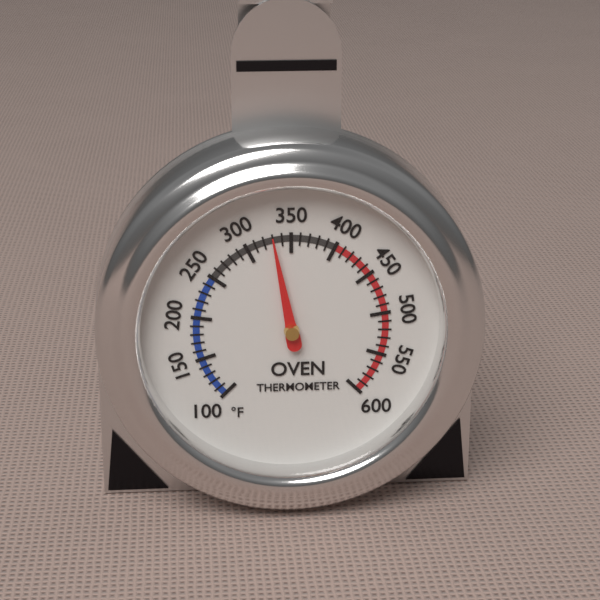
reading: 330 °F
